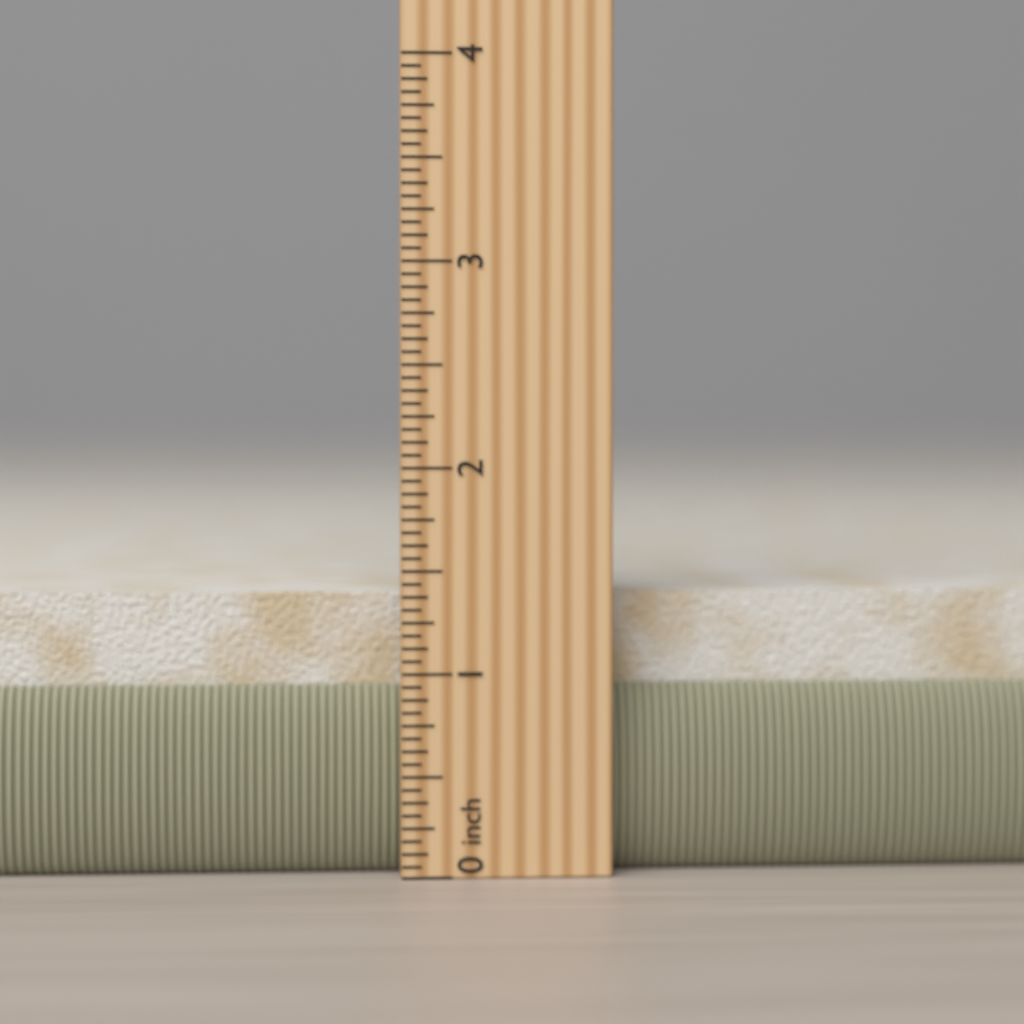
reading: 1.5000 in
